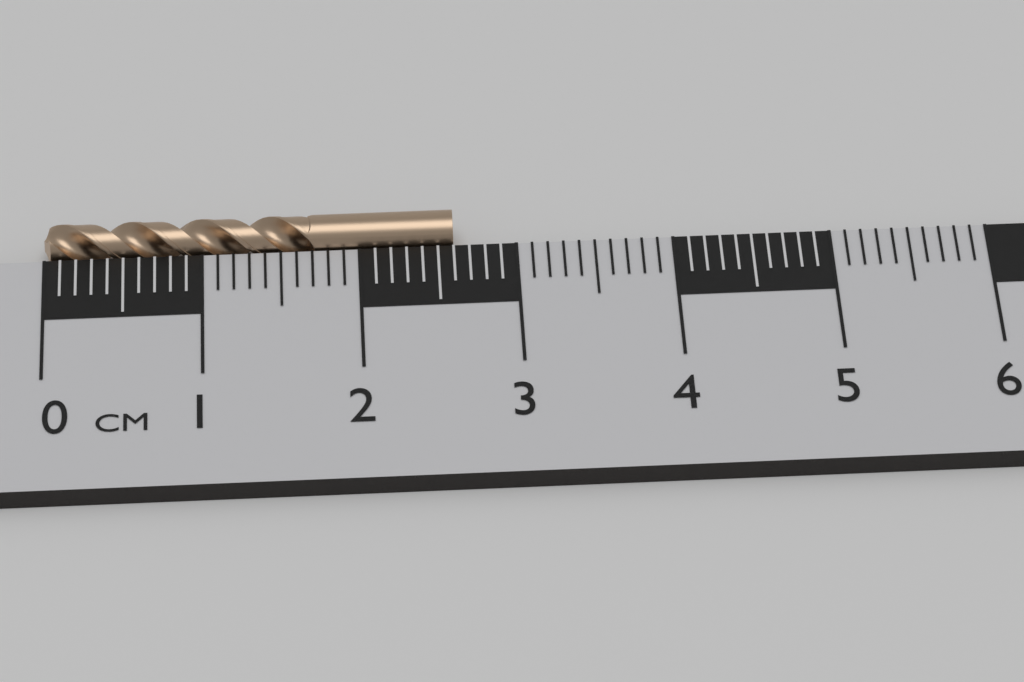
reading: 2.6 cm
